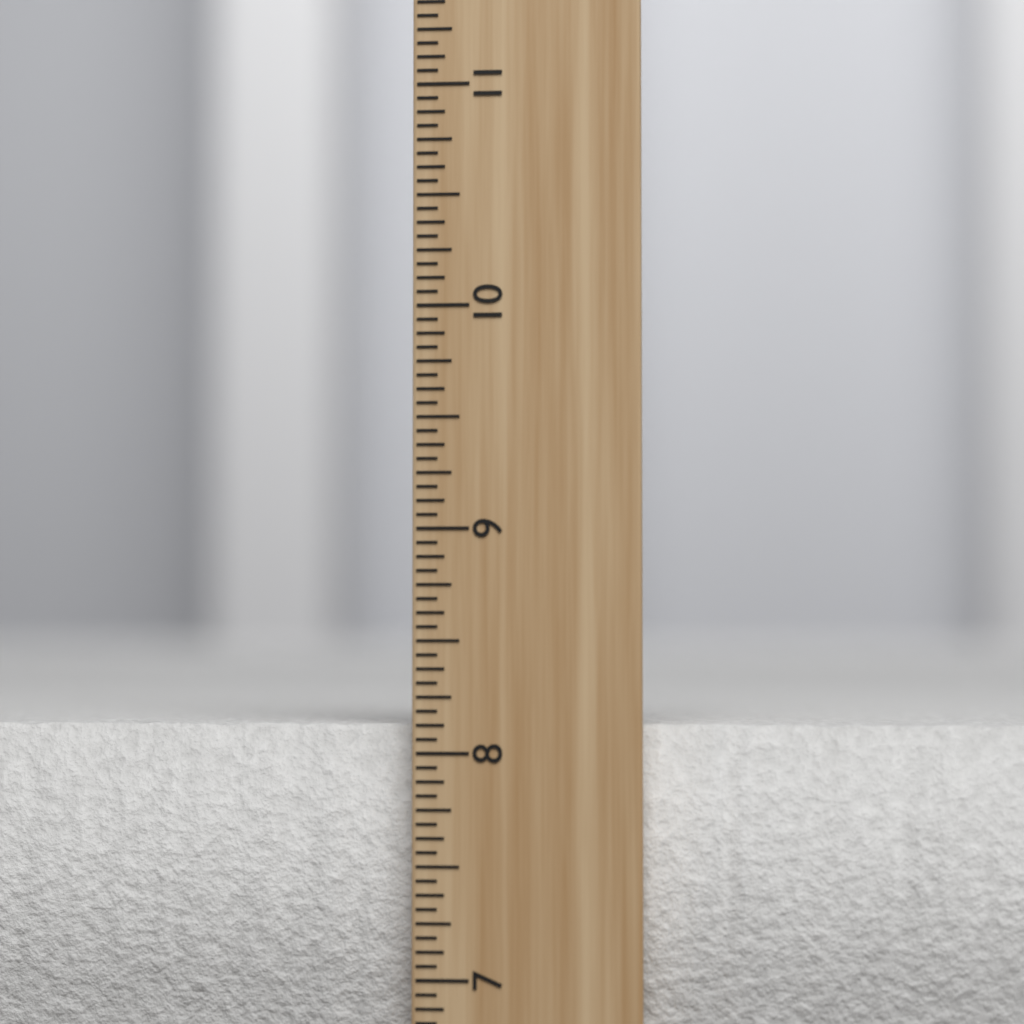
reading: 8.1250 inch
